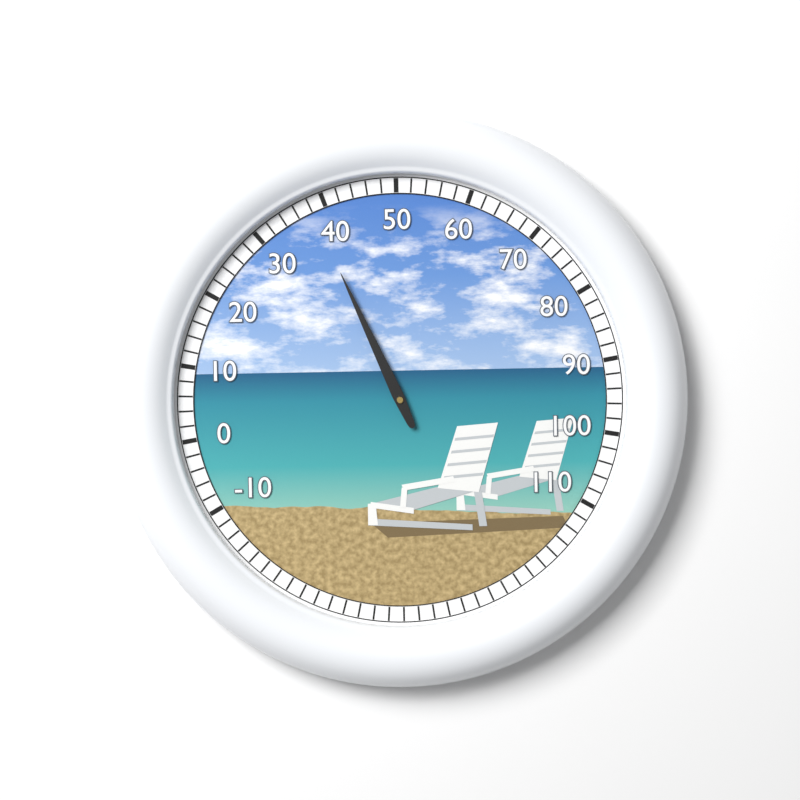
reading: 38 (no unit)
